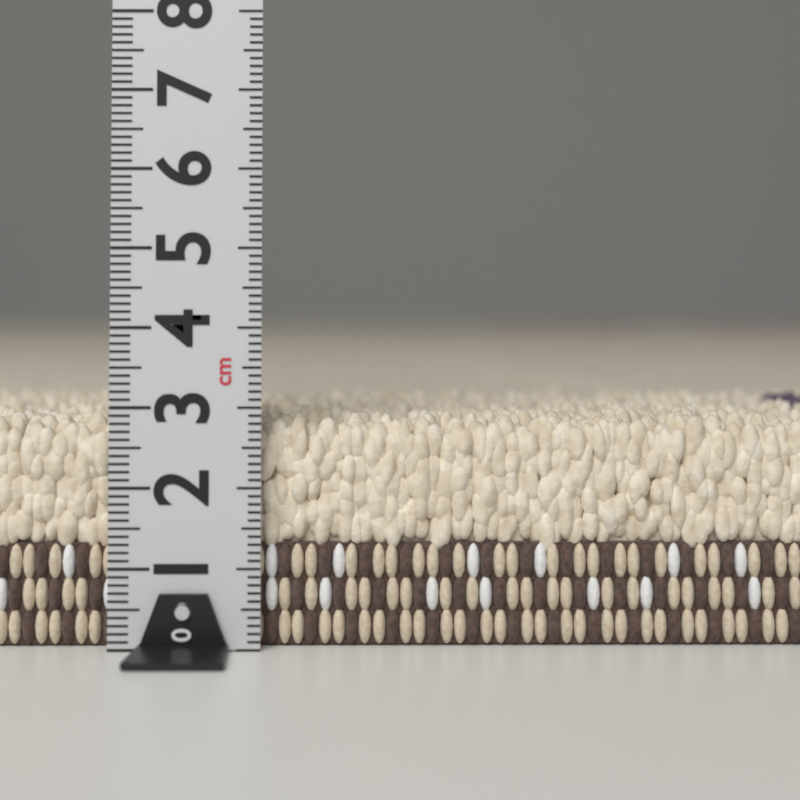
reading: 2.9 cm
